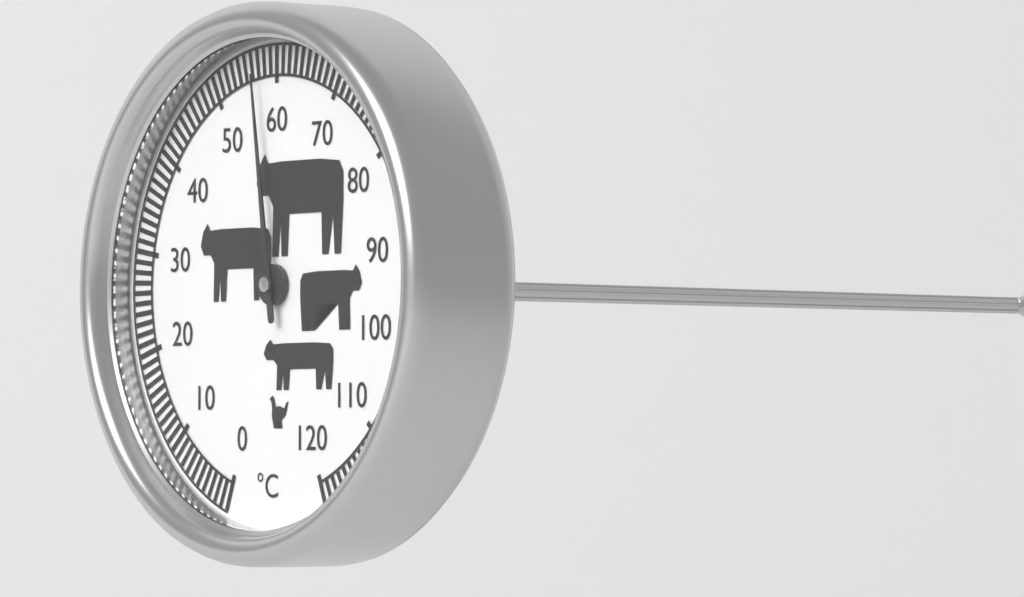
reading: 57 °C
